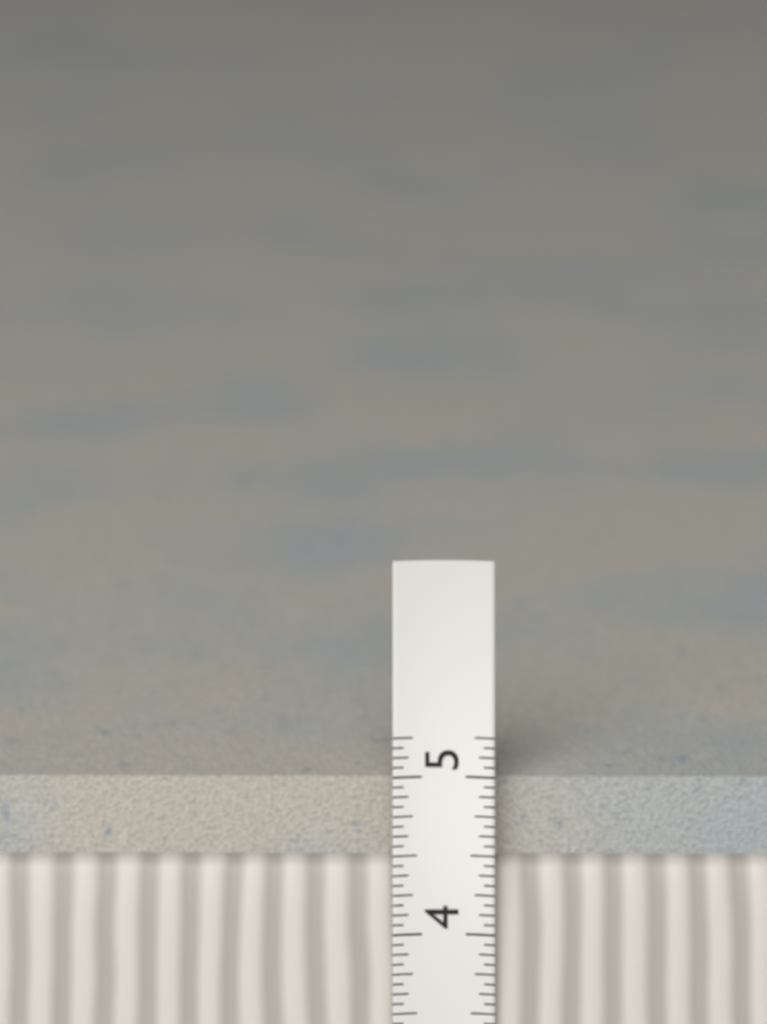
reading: 4.9375 in
